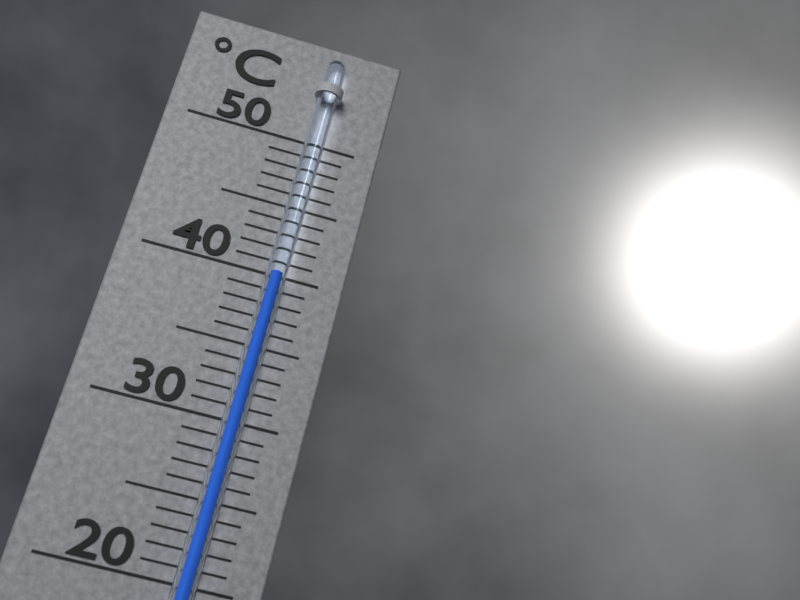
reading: 40 °C
